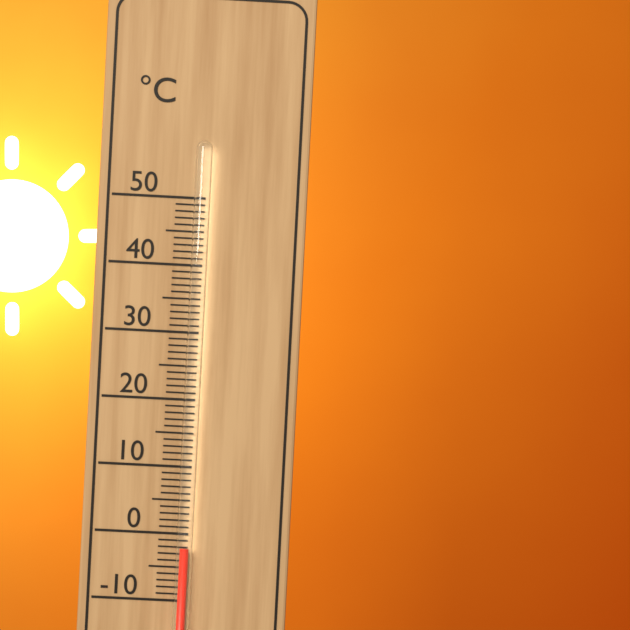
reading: -2 °C
